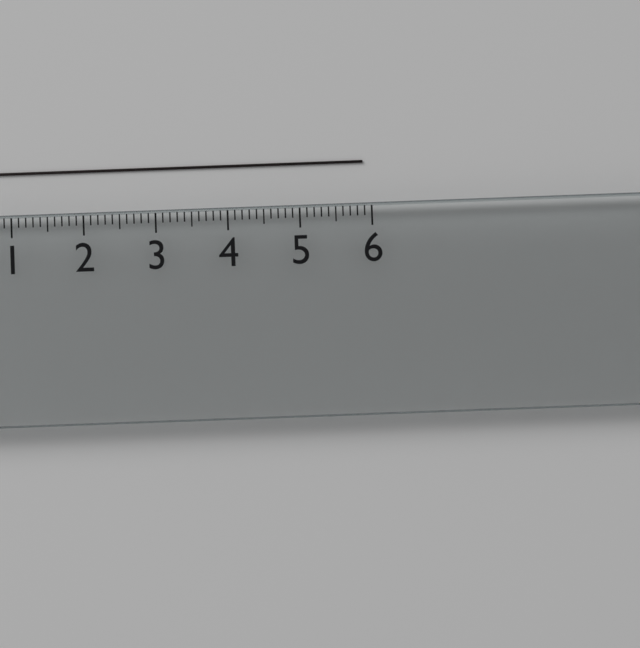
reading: 5.9 (no unit)
